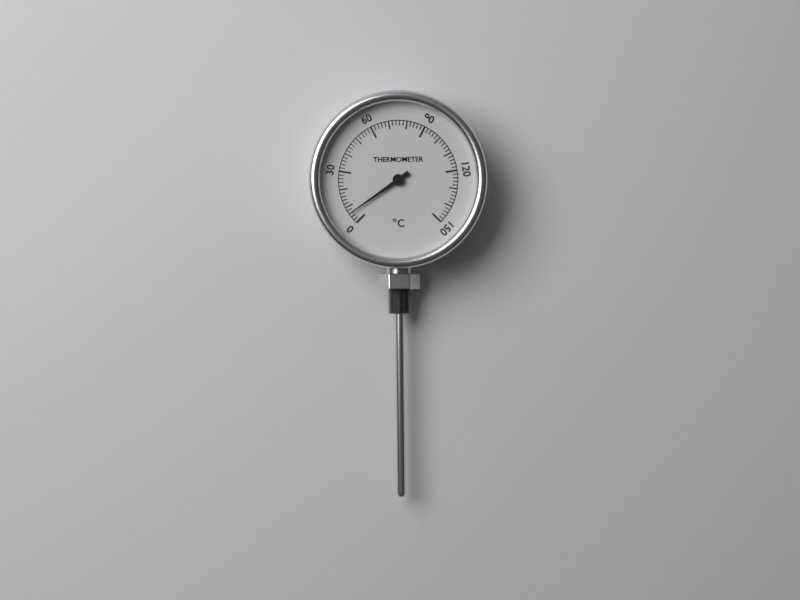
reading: 6 °C
